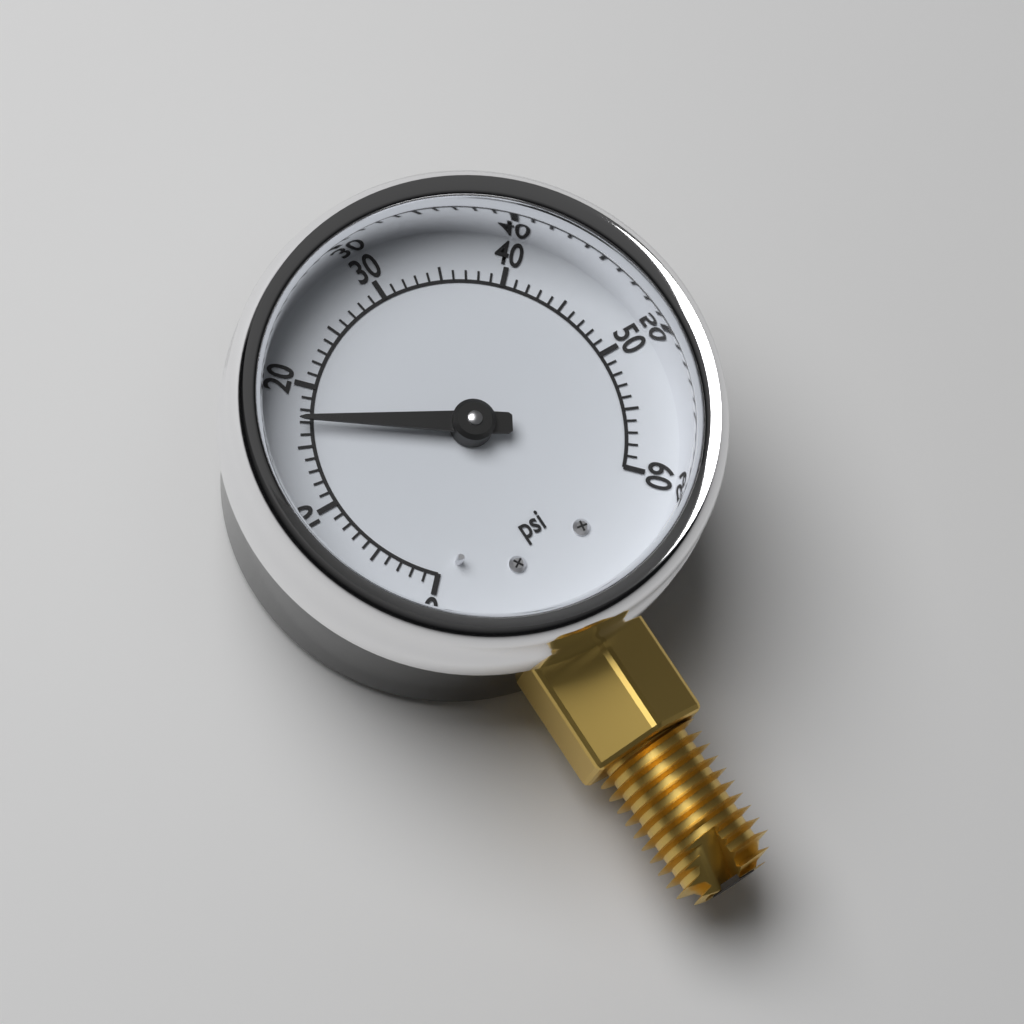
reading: 17 psi
